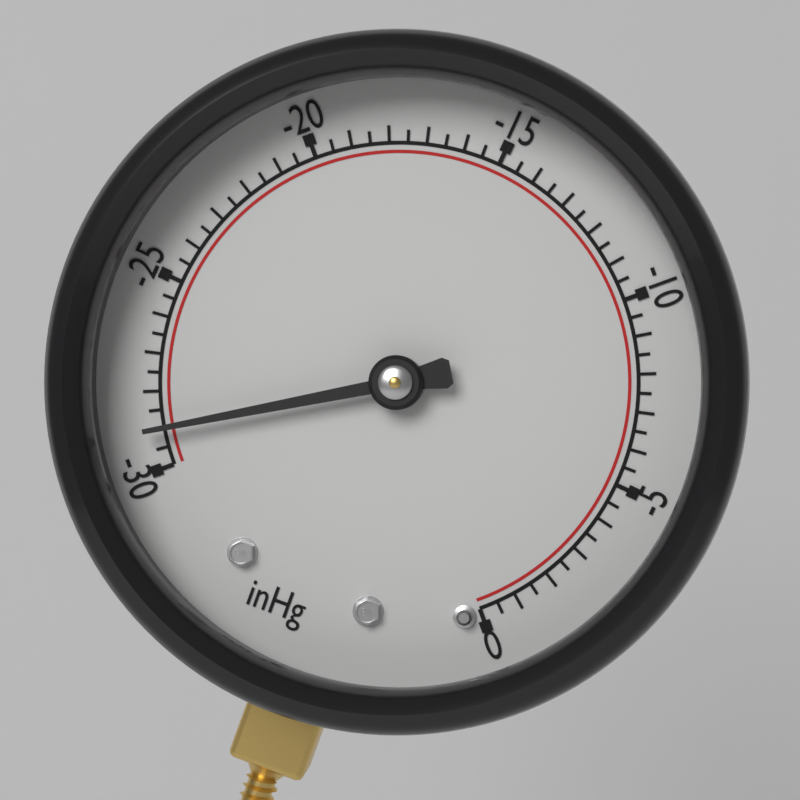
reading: -29.0 inHg
